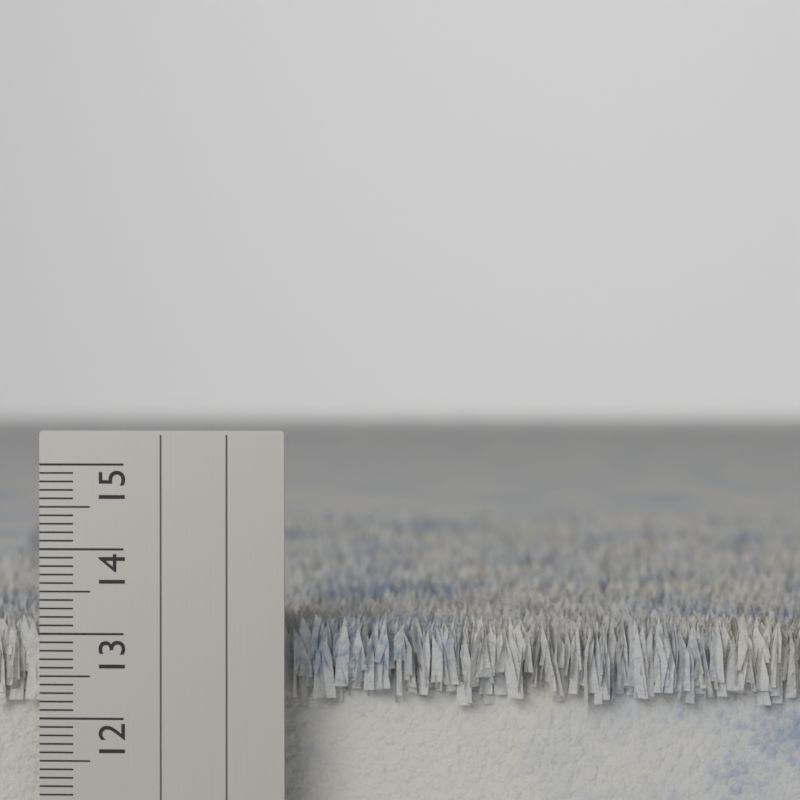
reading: 13.2 cm
